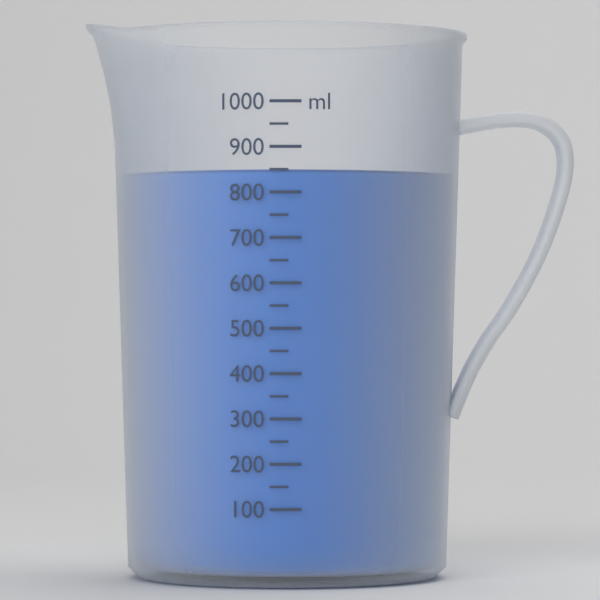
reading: 850 ml
